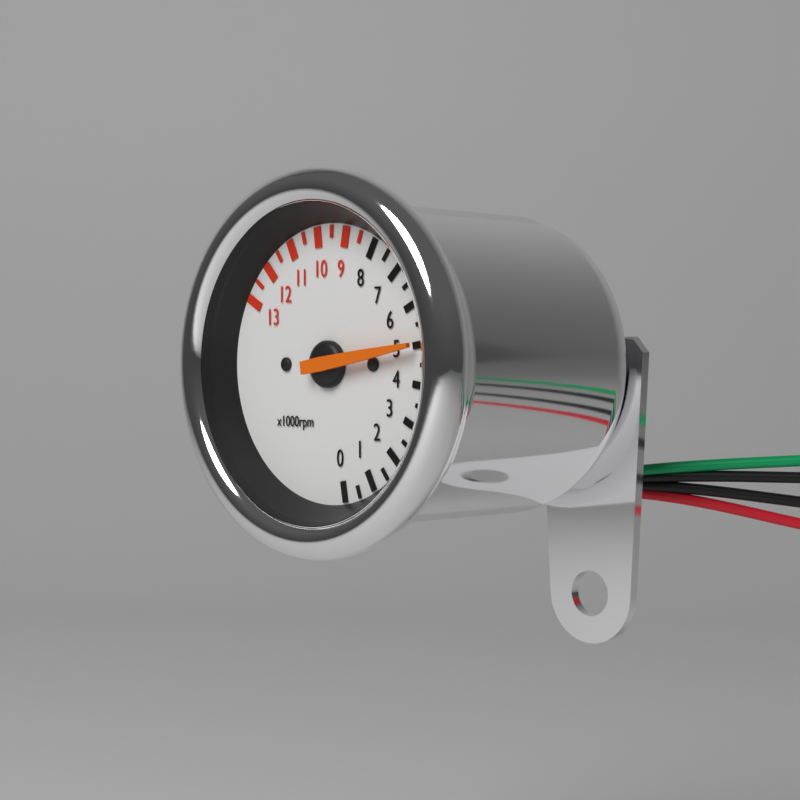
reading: 5000 rpm
